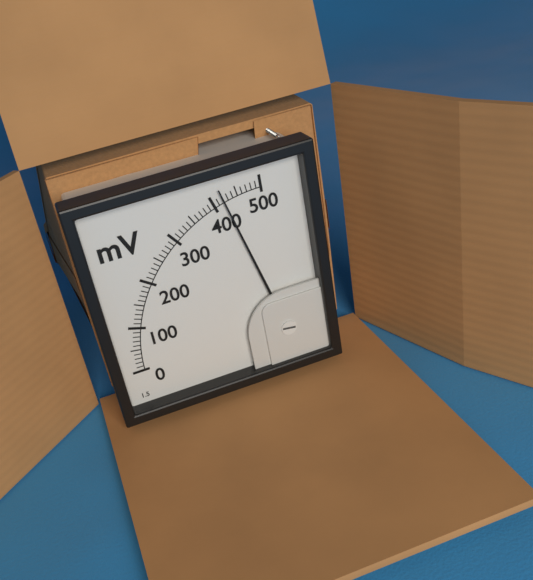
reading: 420 mV
